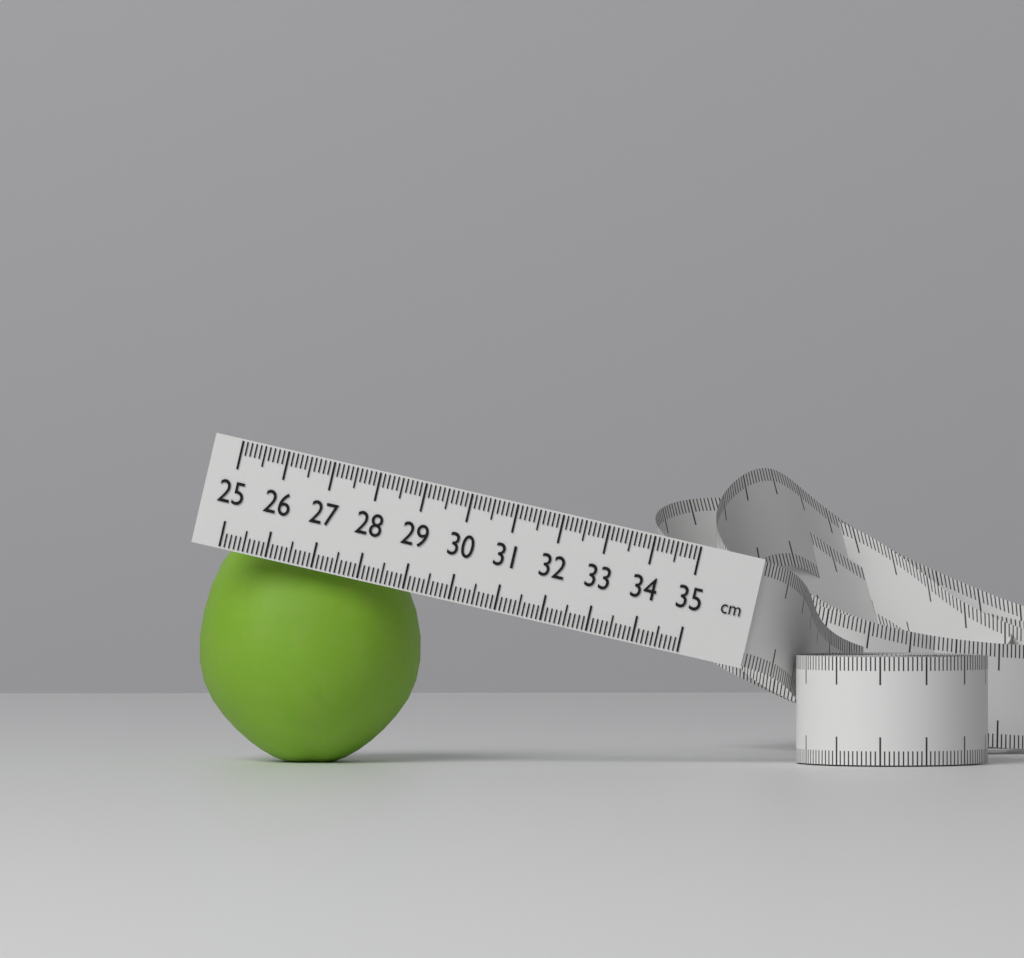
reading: 29.8 cm
